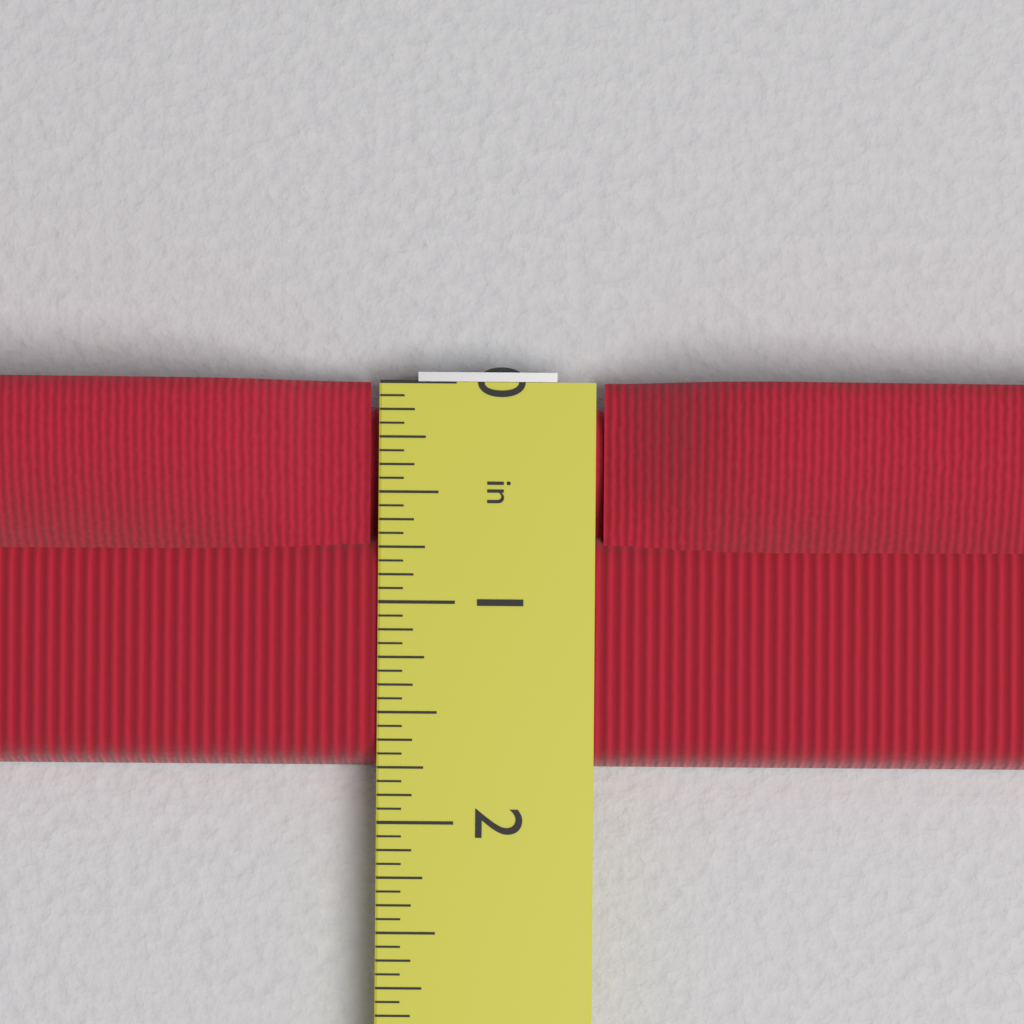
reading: 1.7500 in
